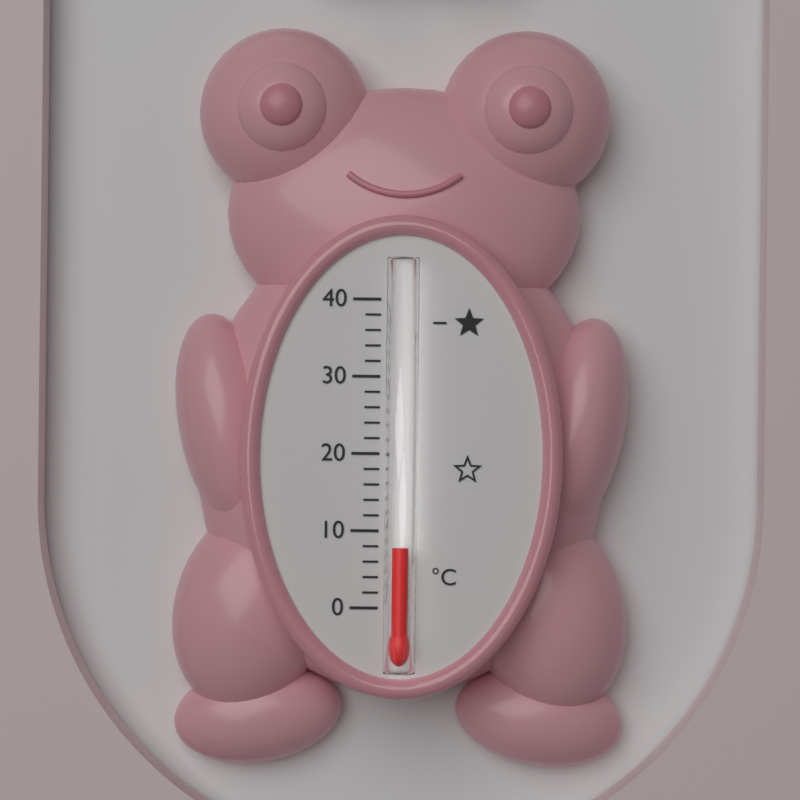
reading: 8 °C
